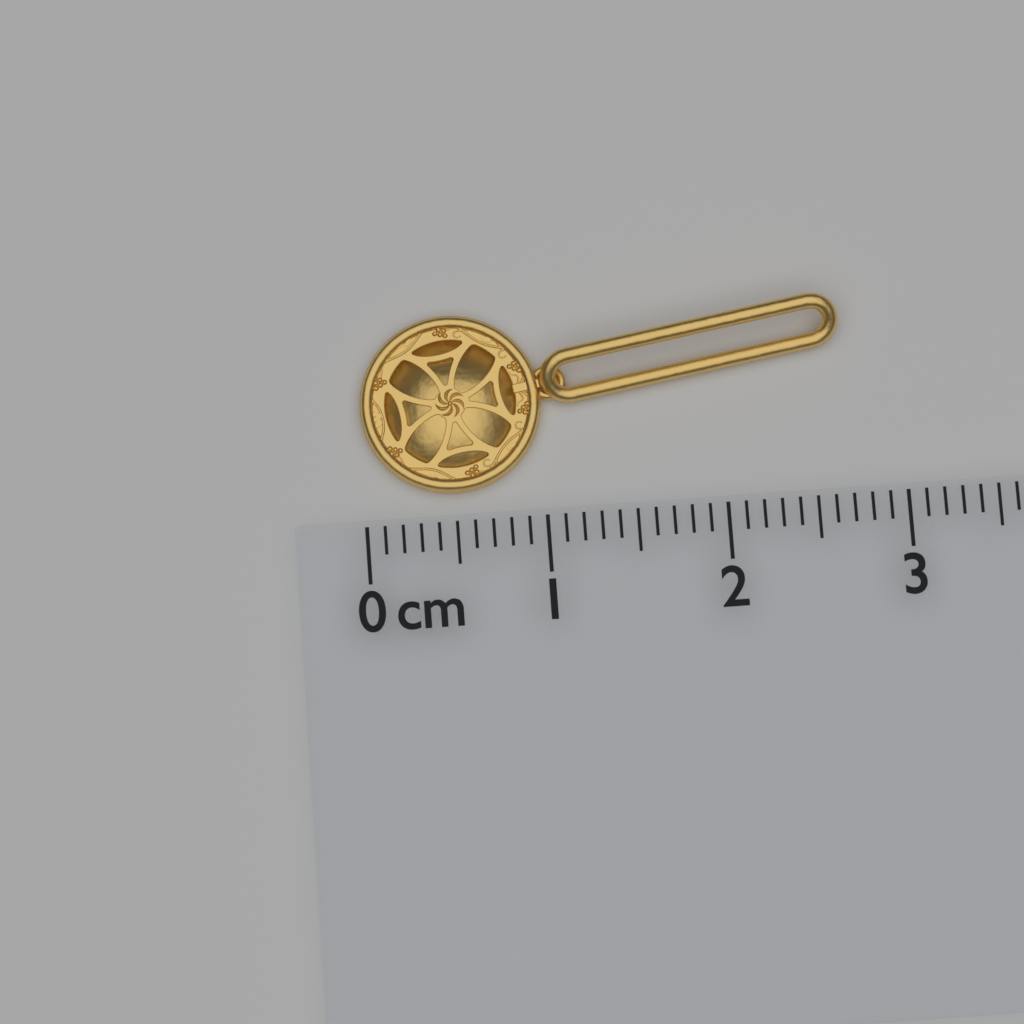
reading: 2.7 cm
